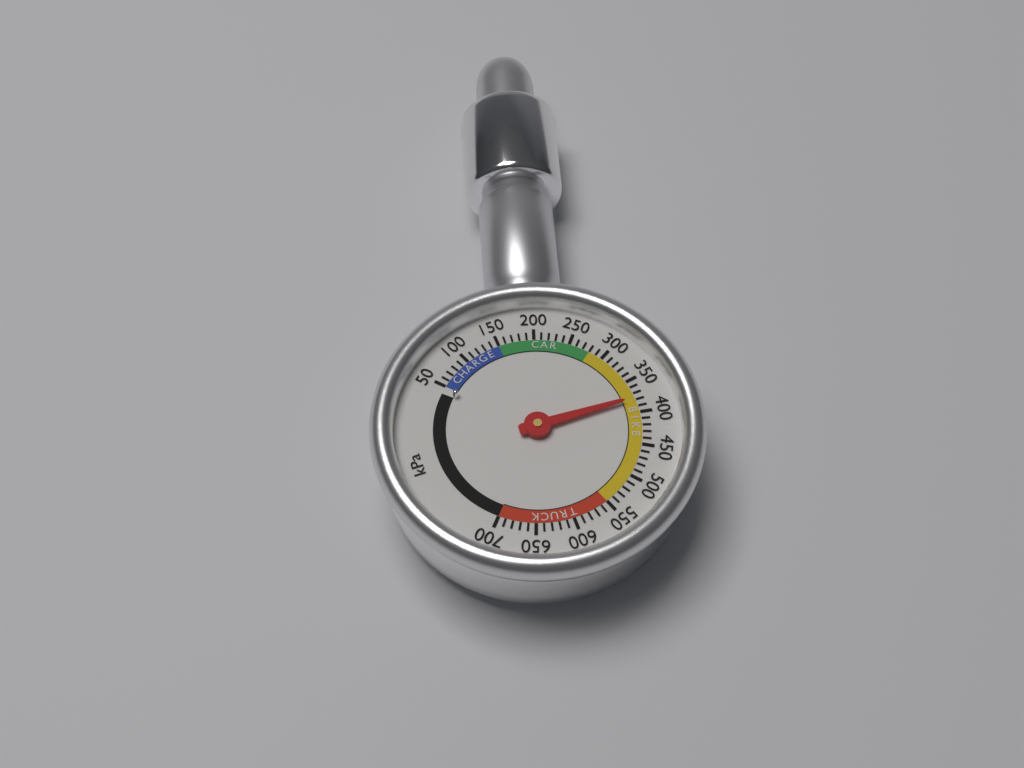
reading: 380 kPa
